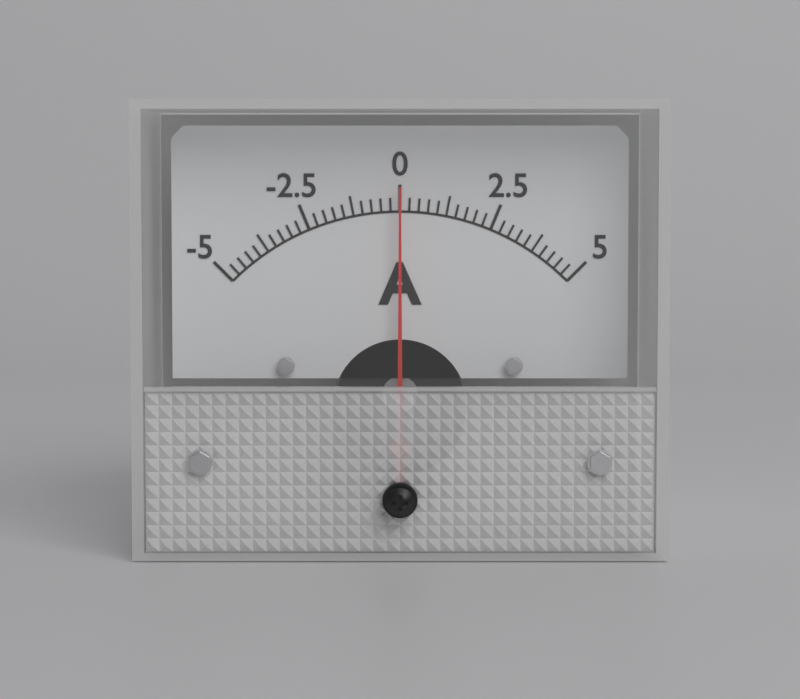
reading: 0.00 A
